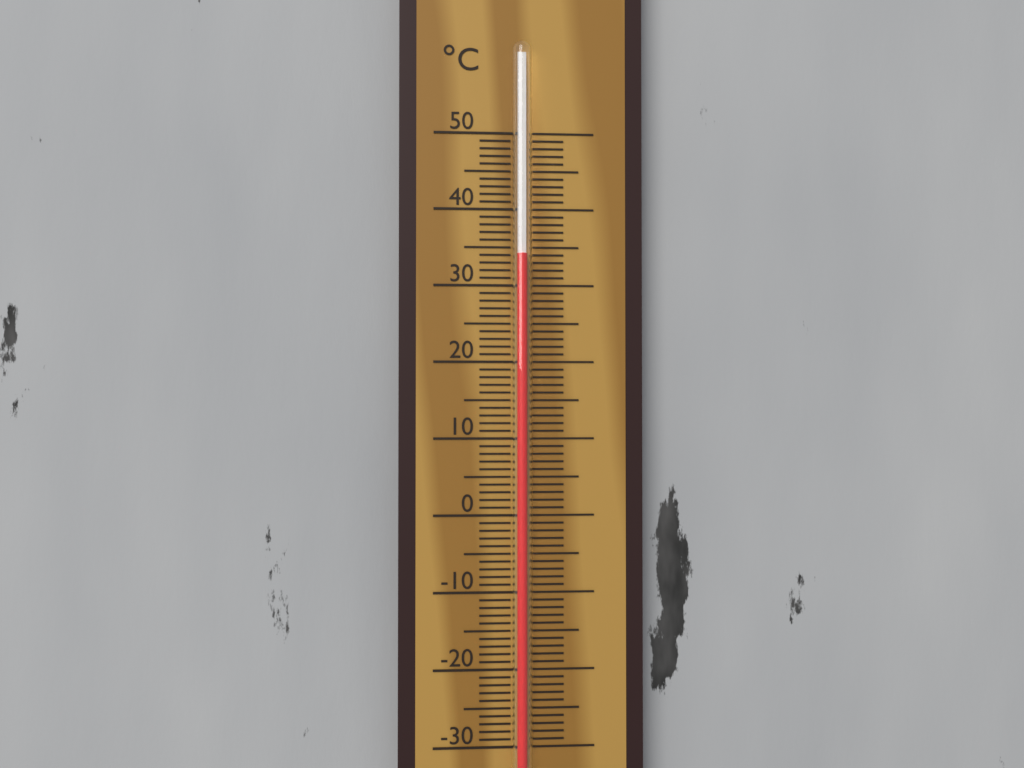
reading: 34 °C
